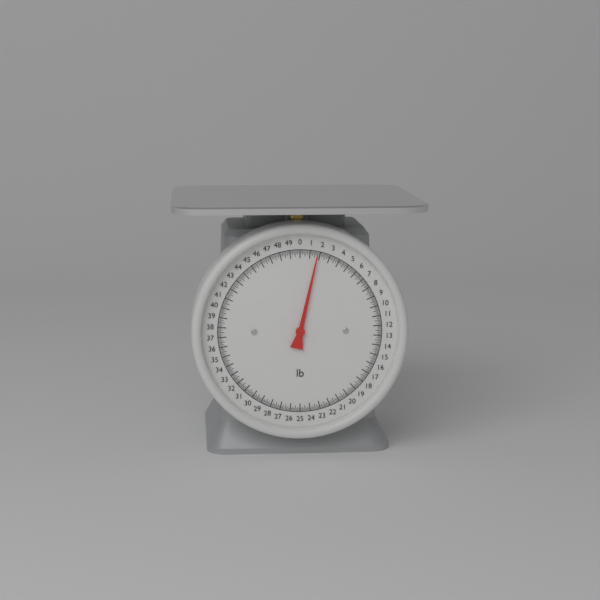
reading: 1.750 lb
